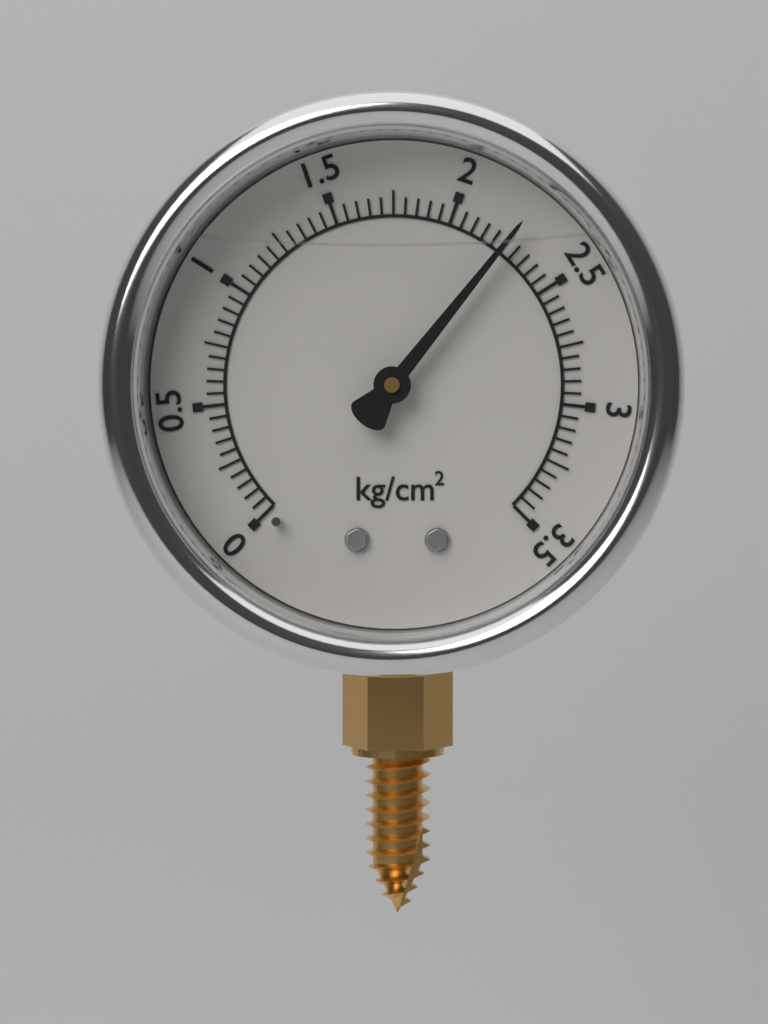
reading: 2.25 kg/cm²
